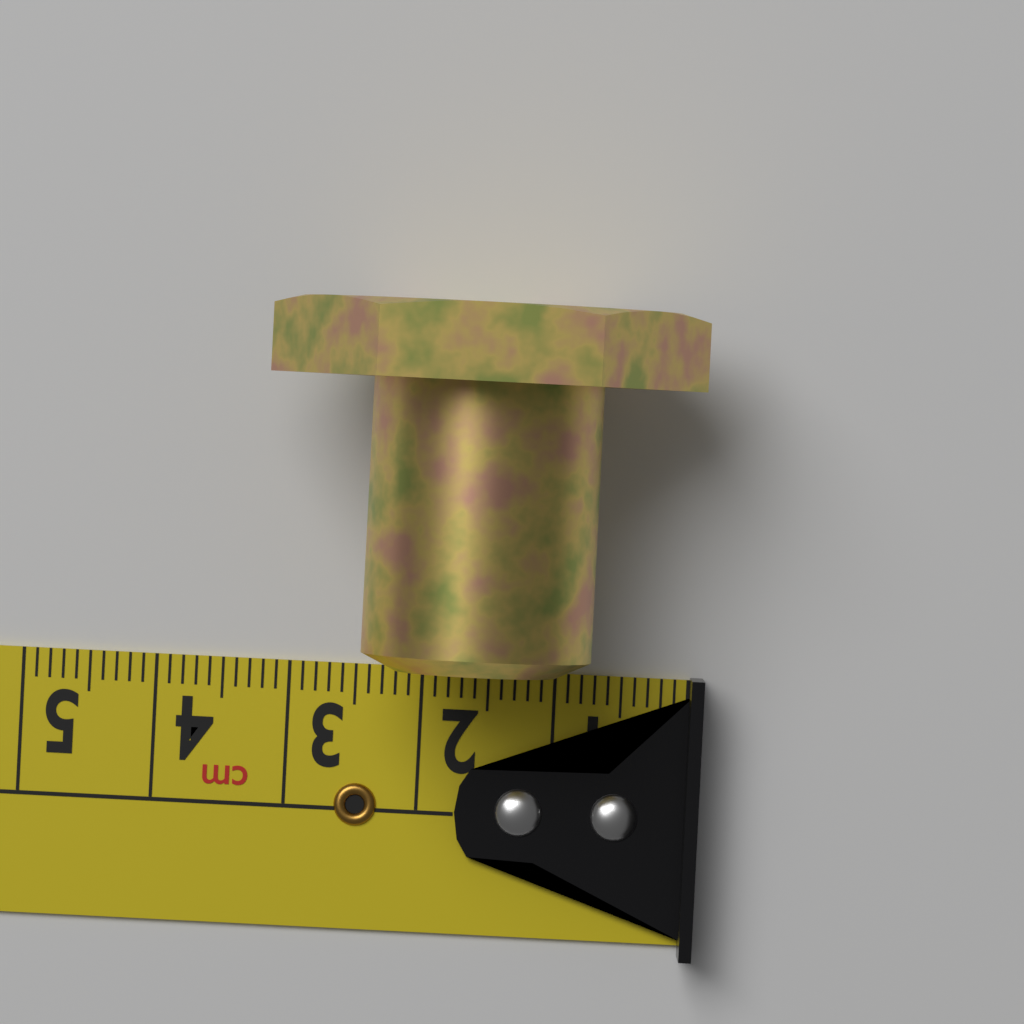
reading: 3.2 cm
